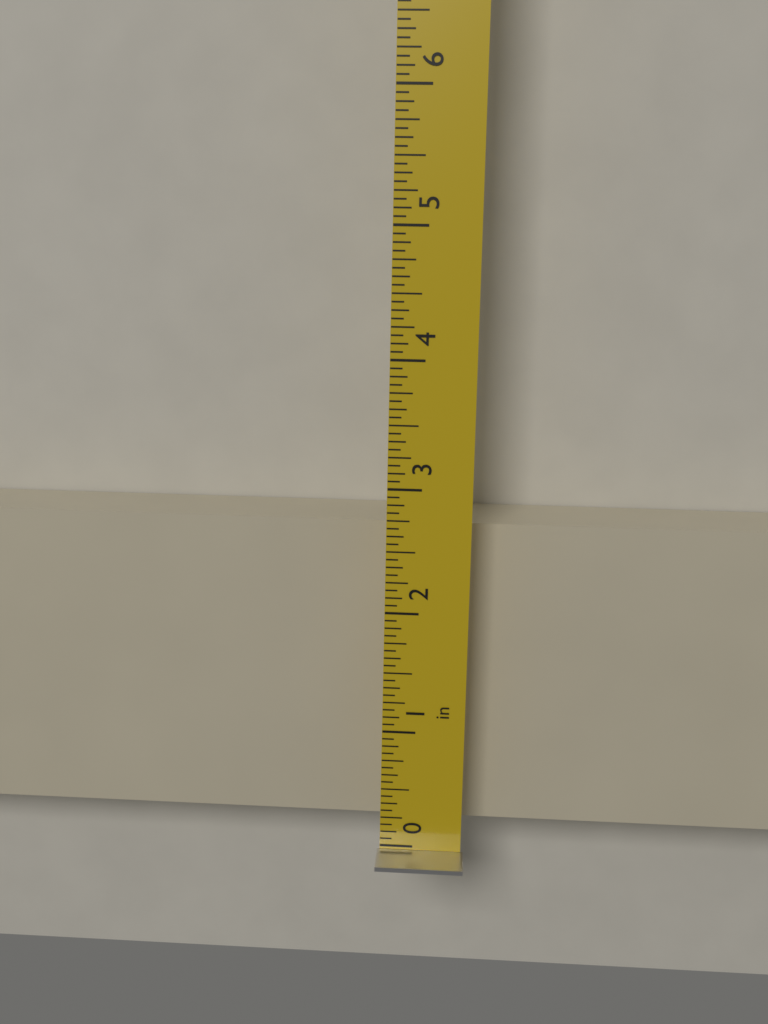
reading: 2.6250 in
